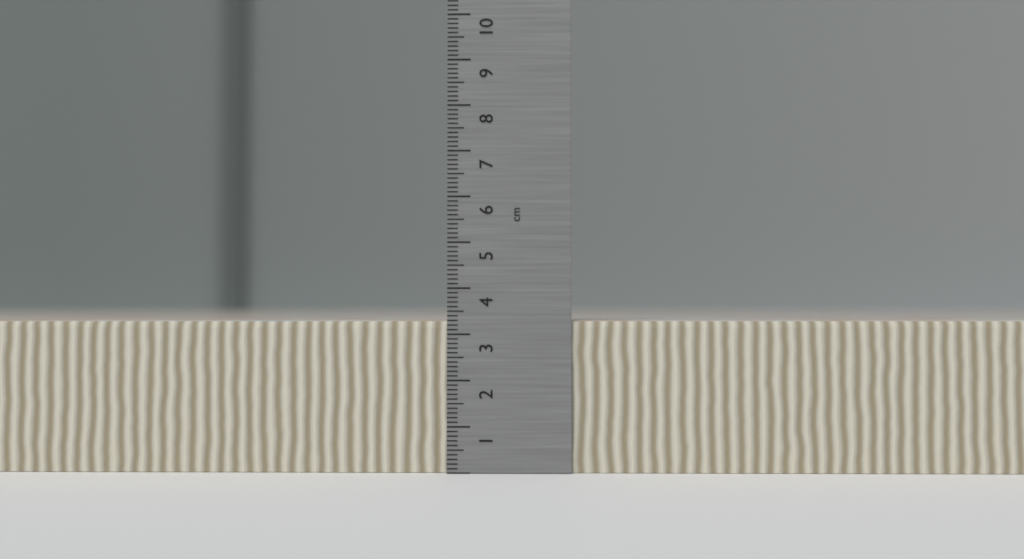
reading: 3.3 cm
